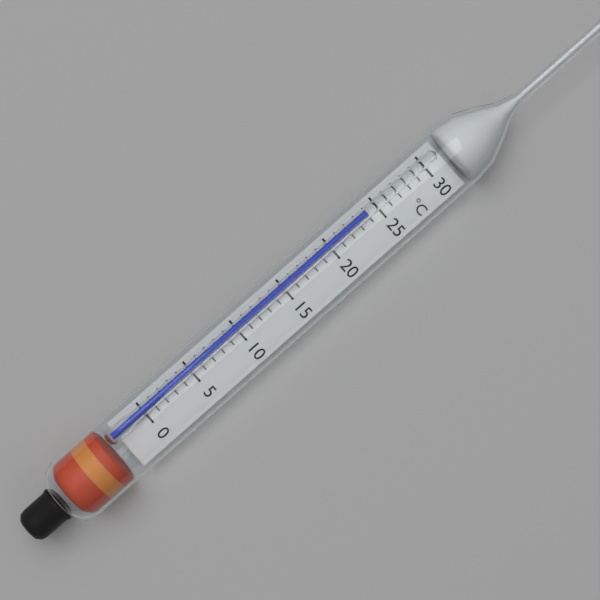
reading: 24 °C
